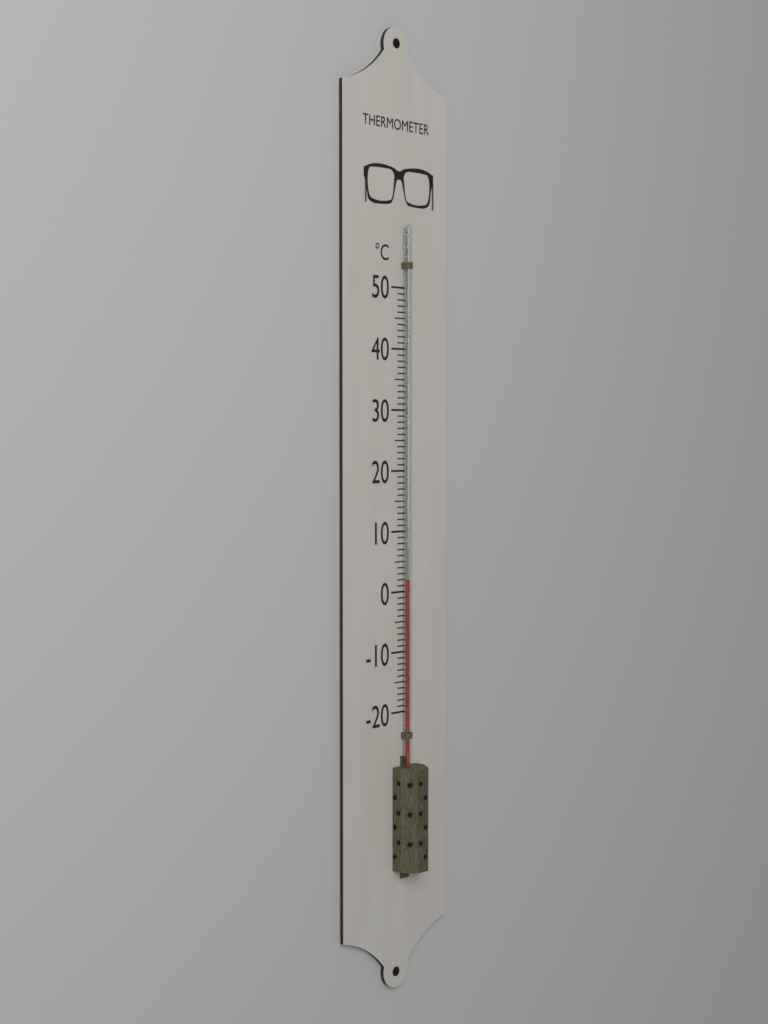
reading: 2 °C
